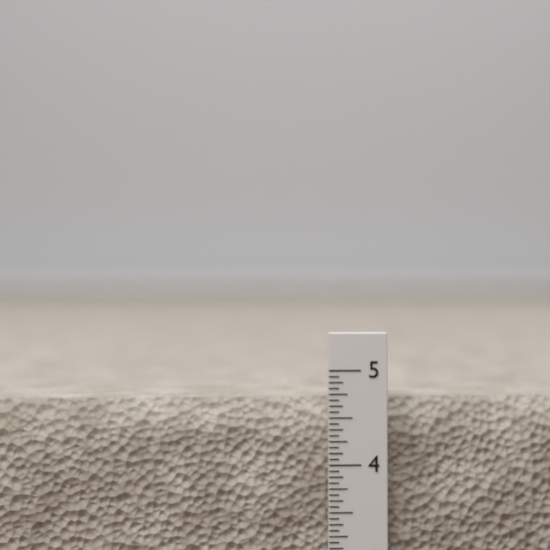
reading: 4.6875 in
